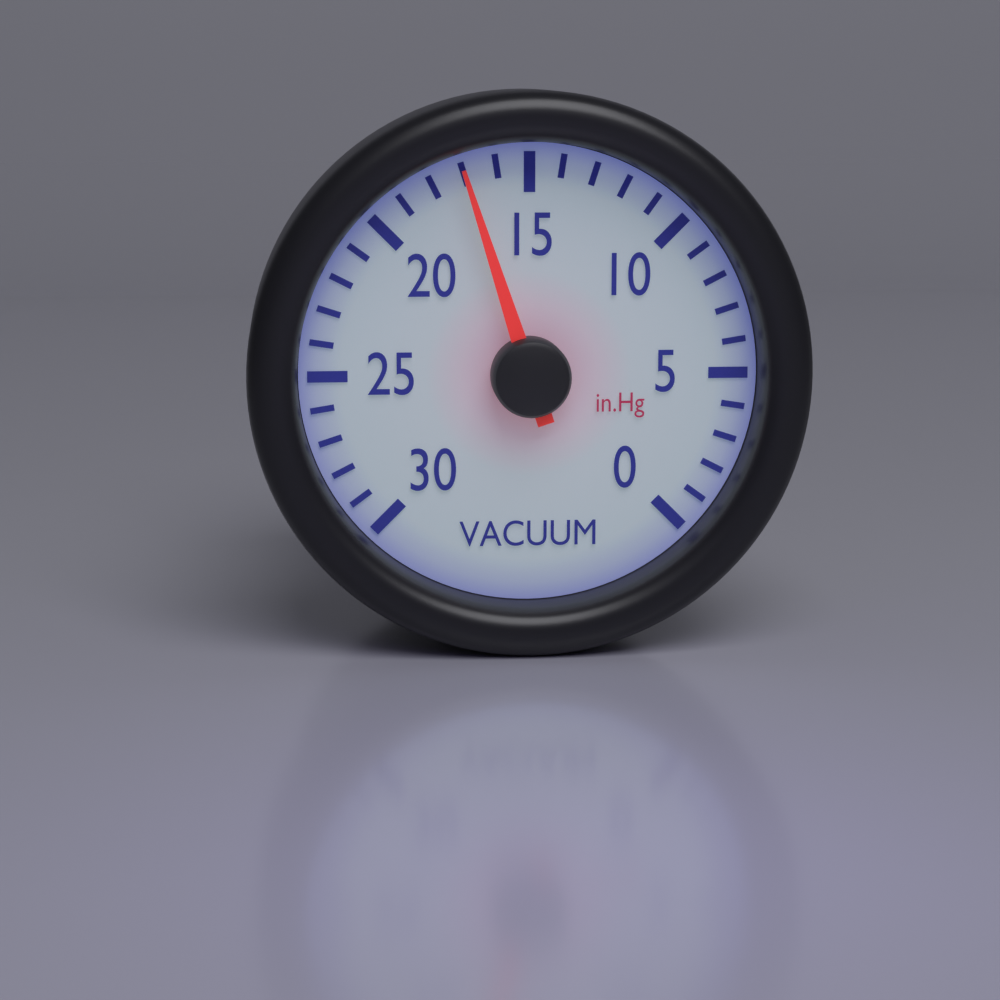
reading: 17 inHg
